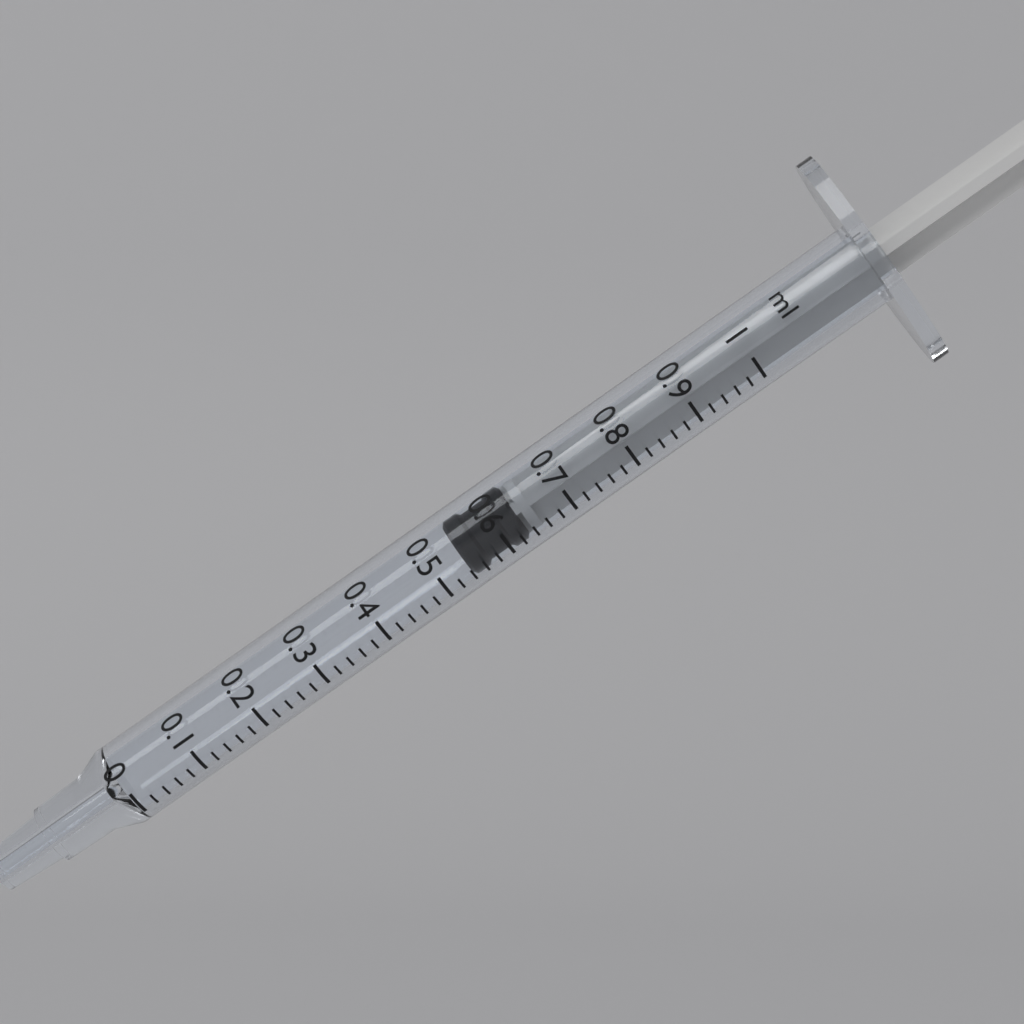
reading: 0.54 ml
